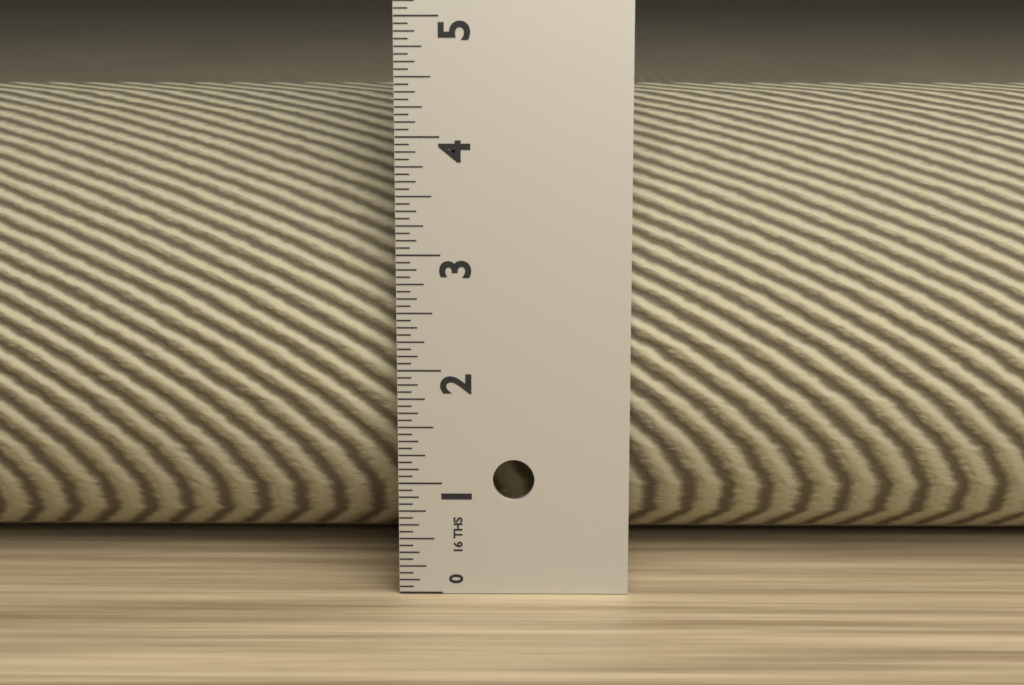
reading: 4.3125 in
